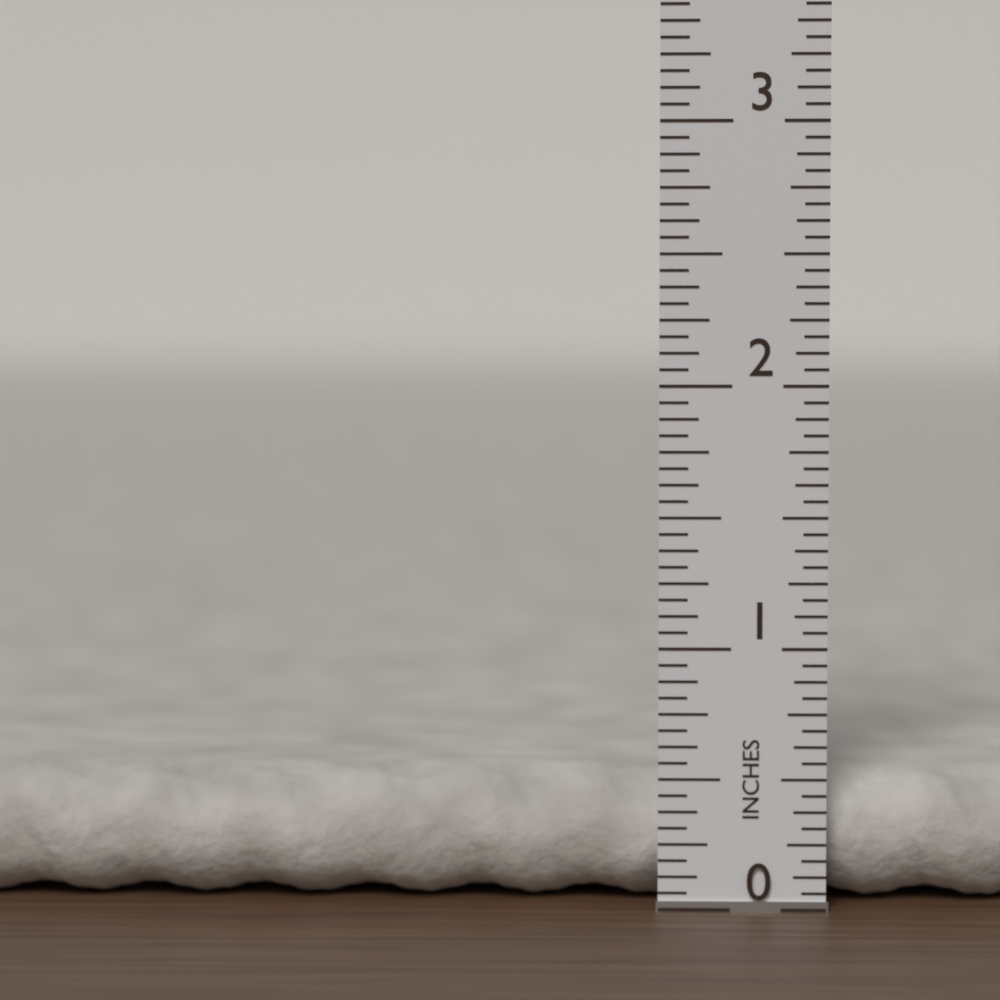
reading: 0.5000 in
